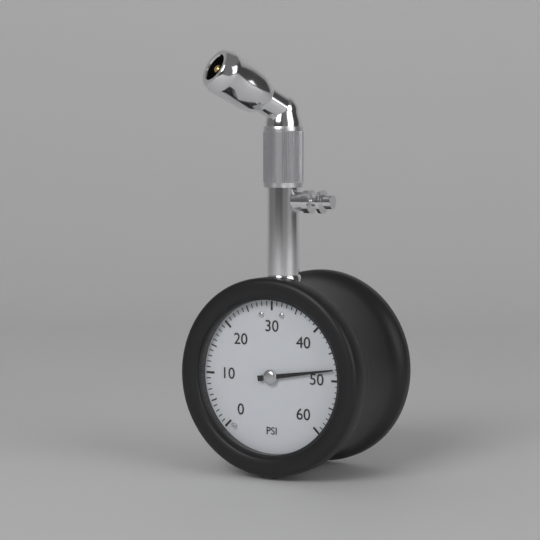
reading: 48 psi
